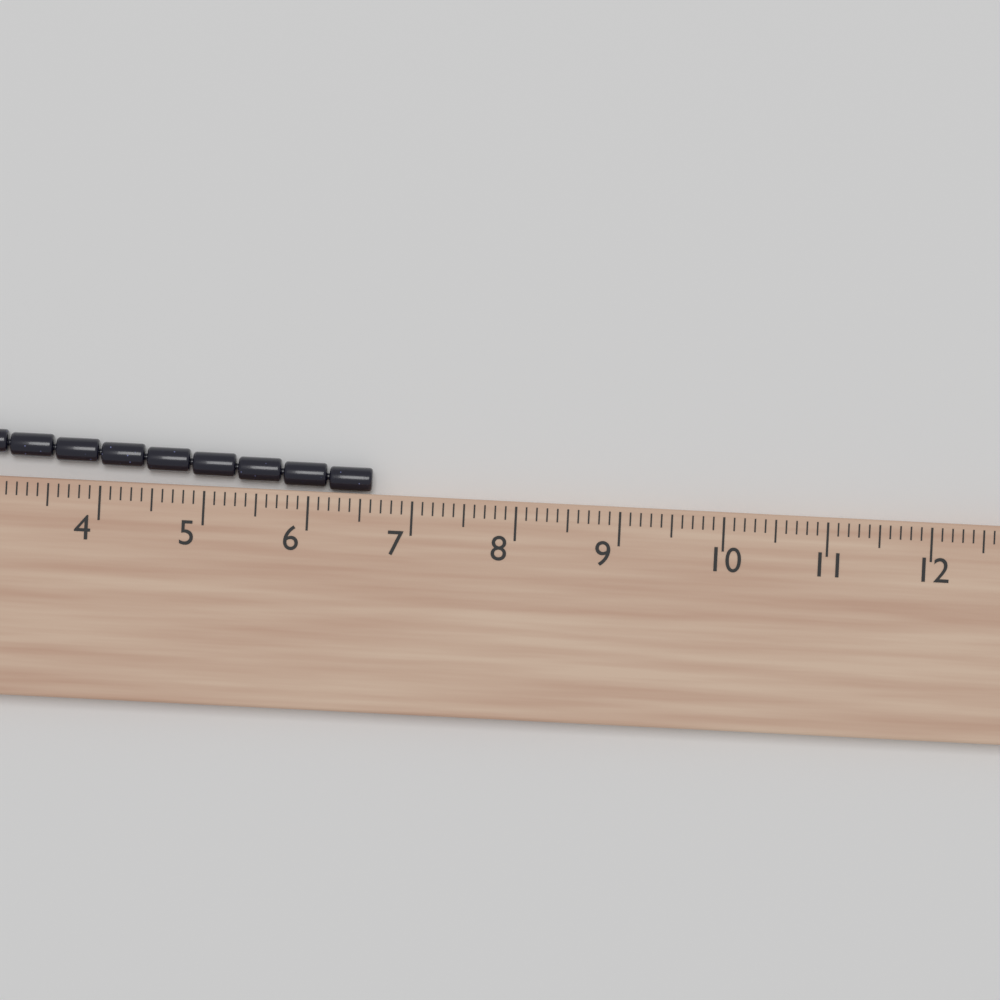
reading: 6.6 cm
